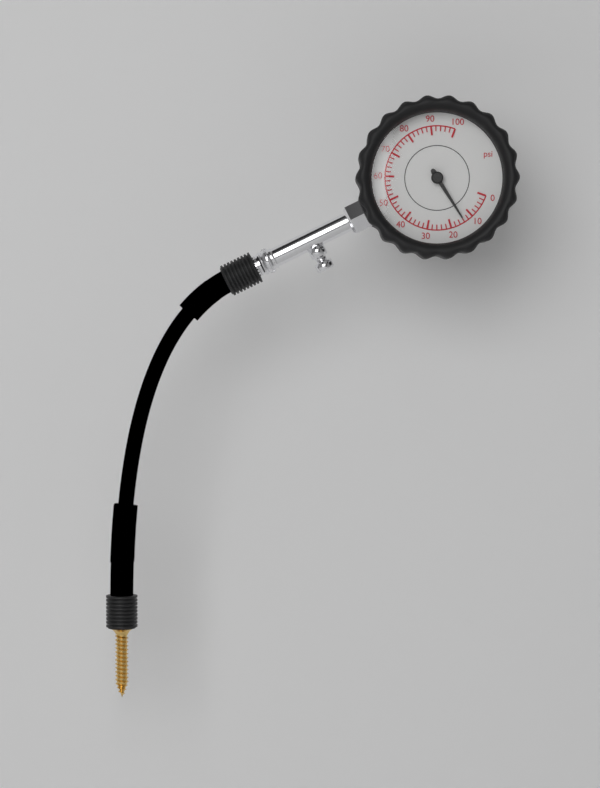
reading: 14 psi
